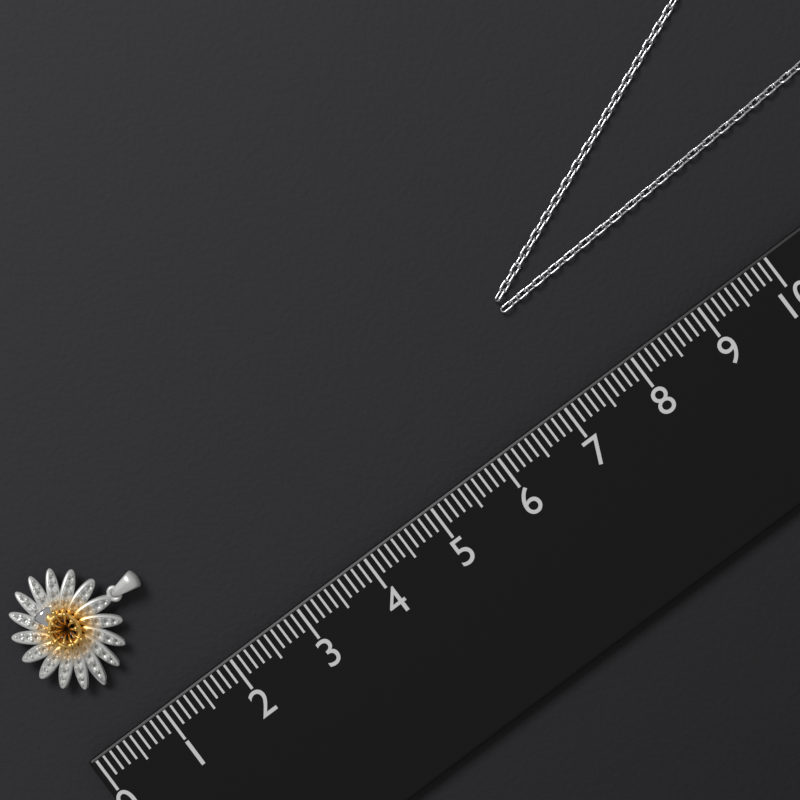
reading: 1.7 (no unit)
